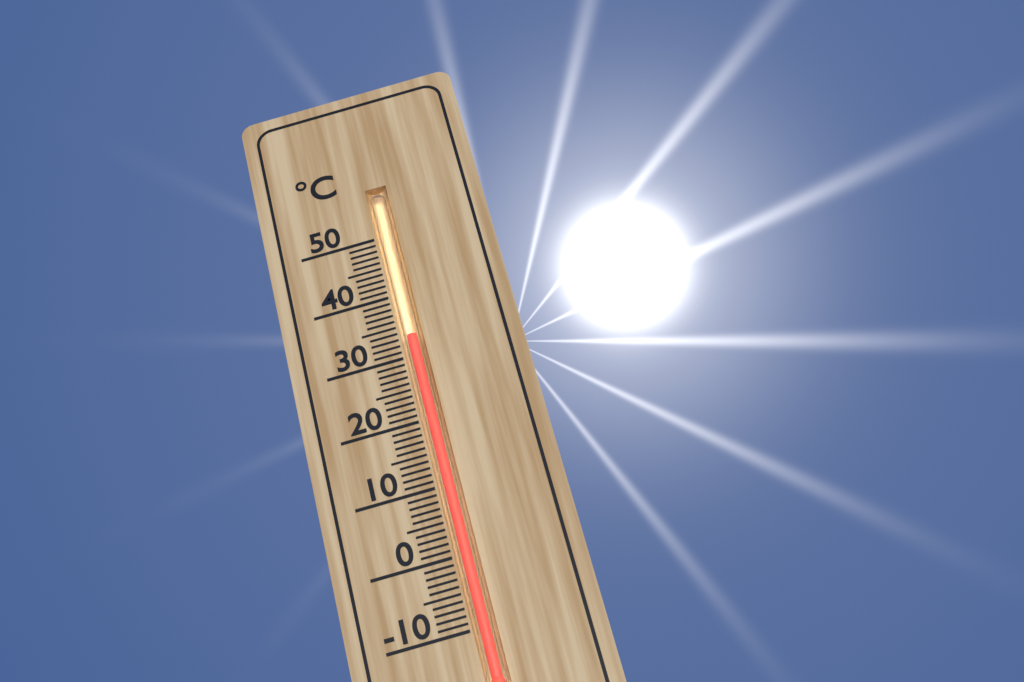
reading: 33 °C
